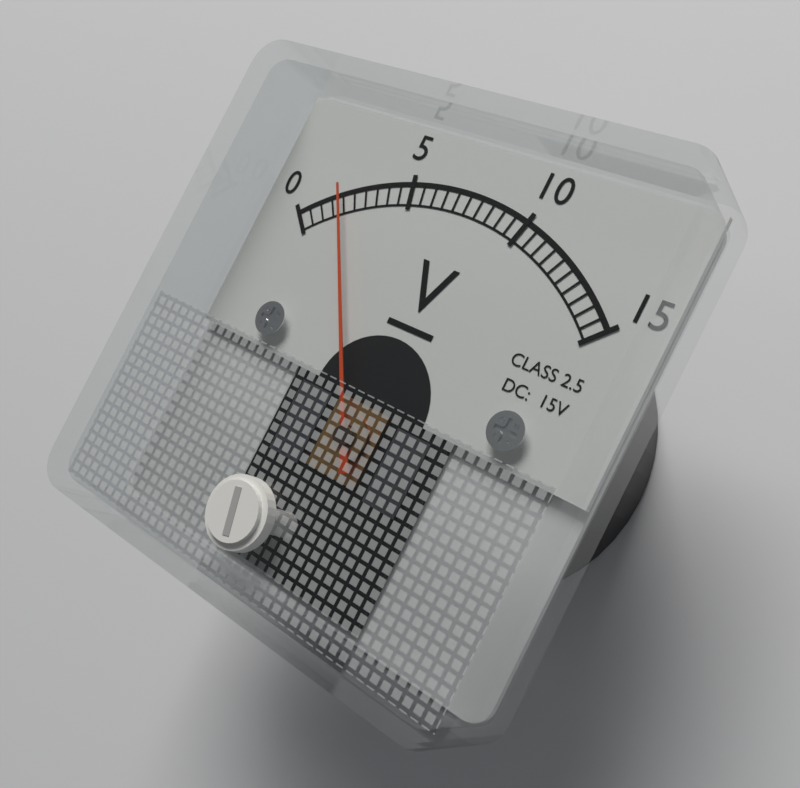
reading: 2.0 V
